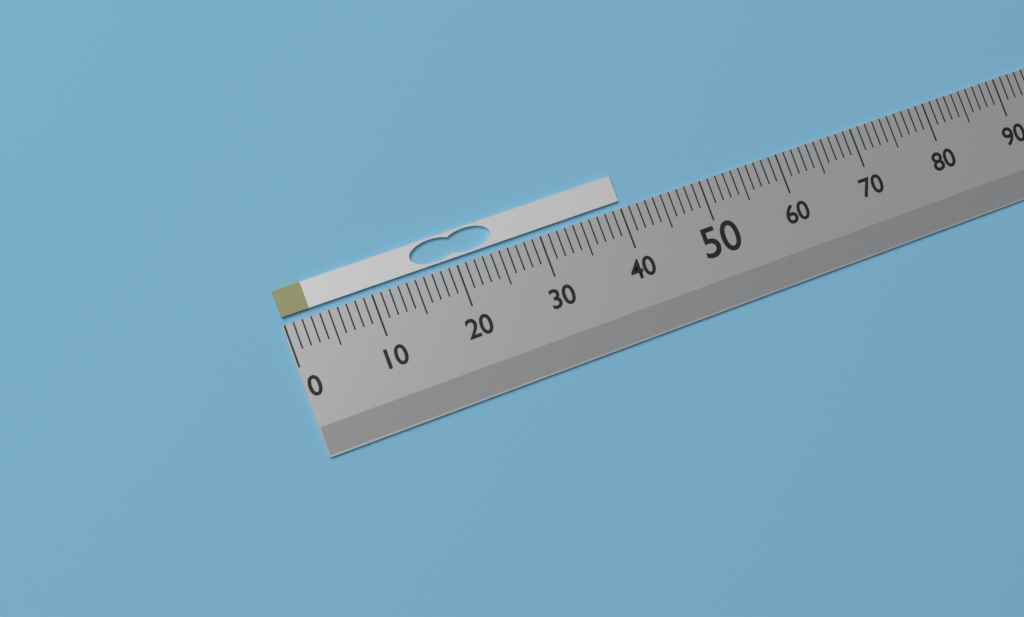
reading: 40 (no unit)
